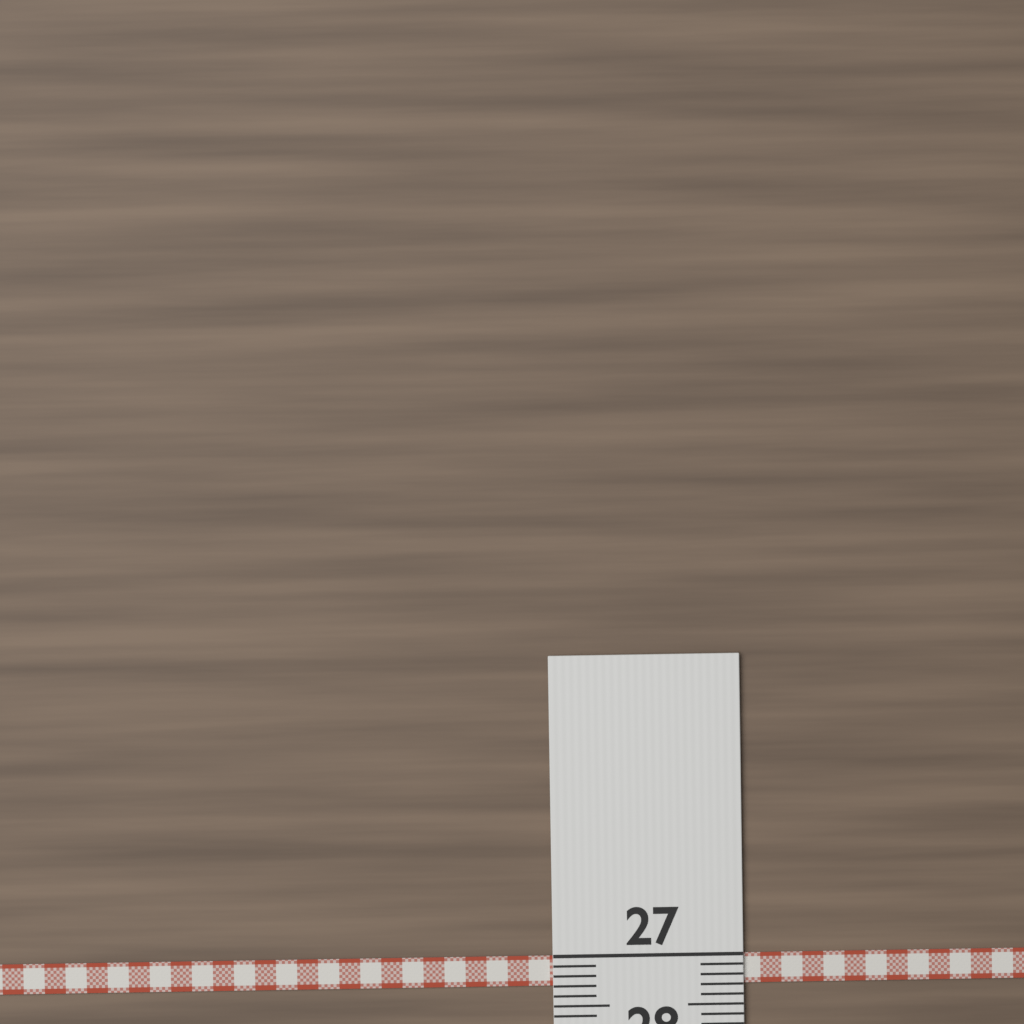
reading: 27.3 (no unit)
